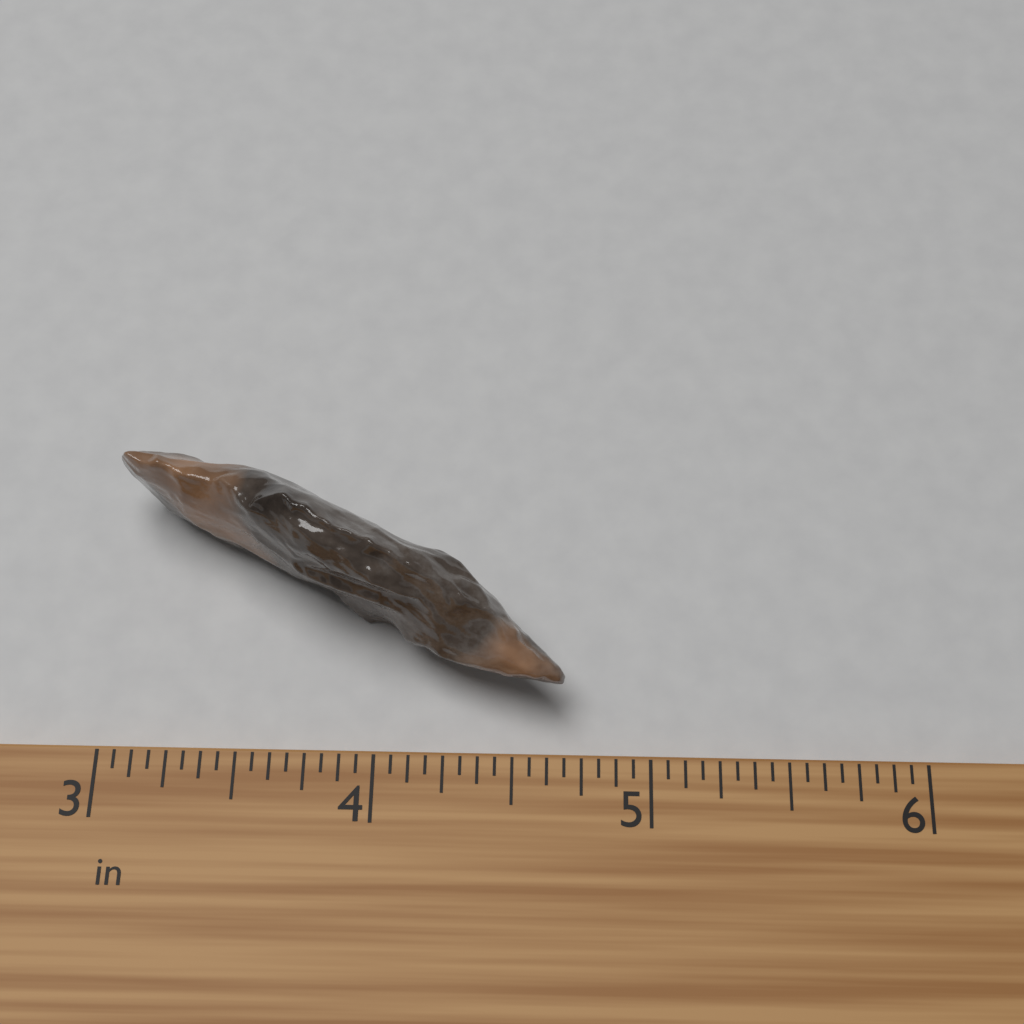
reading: 4.6875 in
